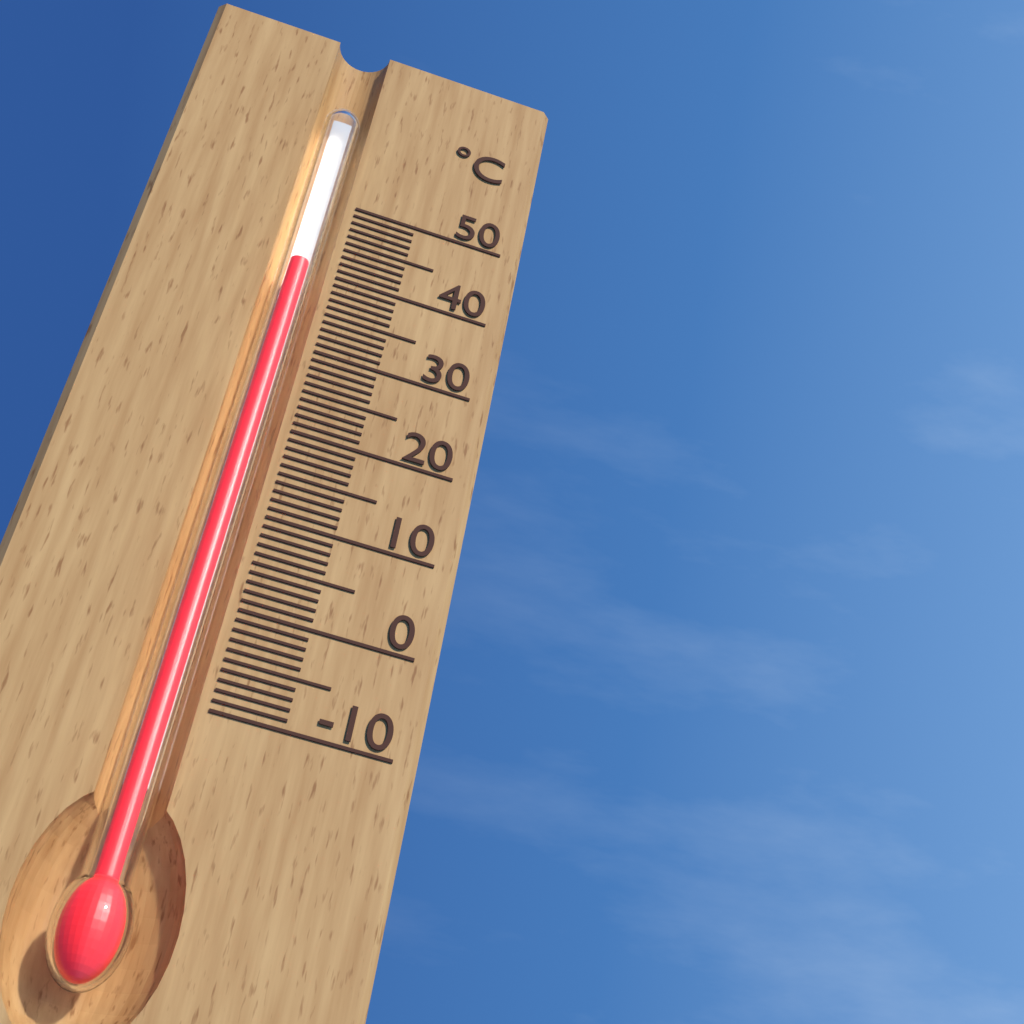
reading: 40 °C
